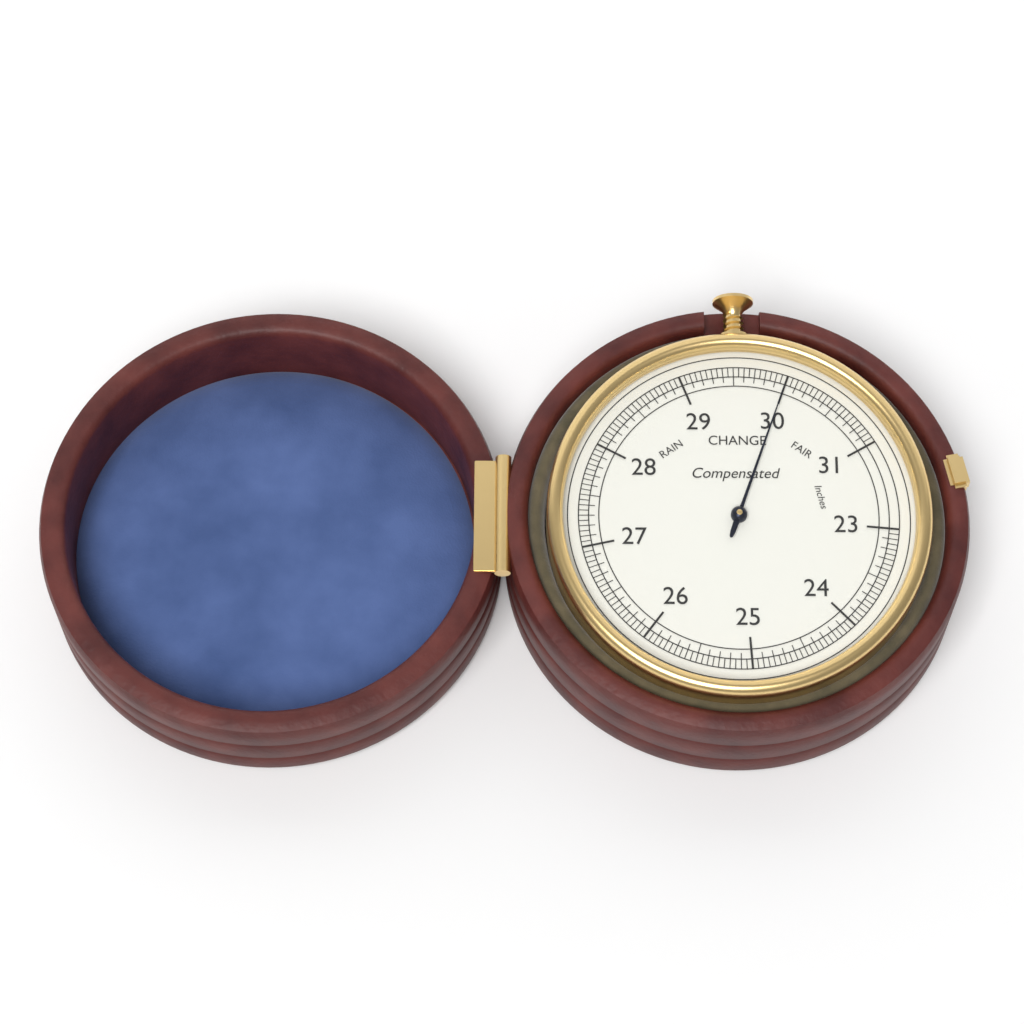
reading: 30.00 inches
